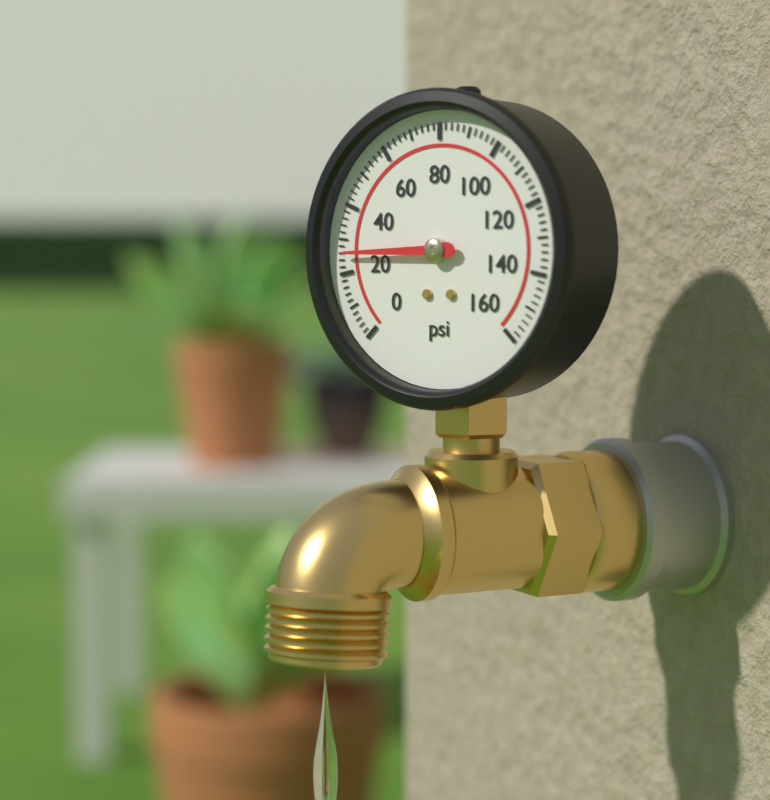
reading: 26 psi
